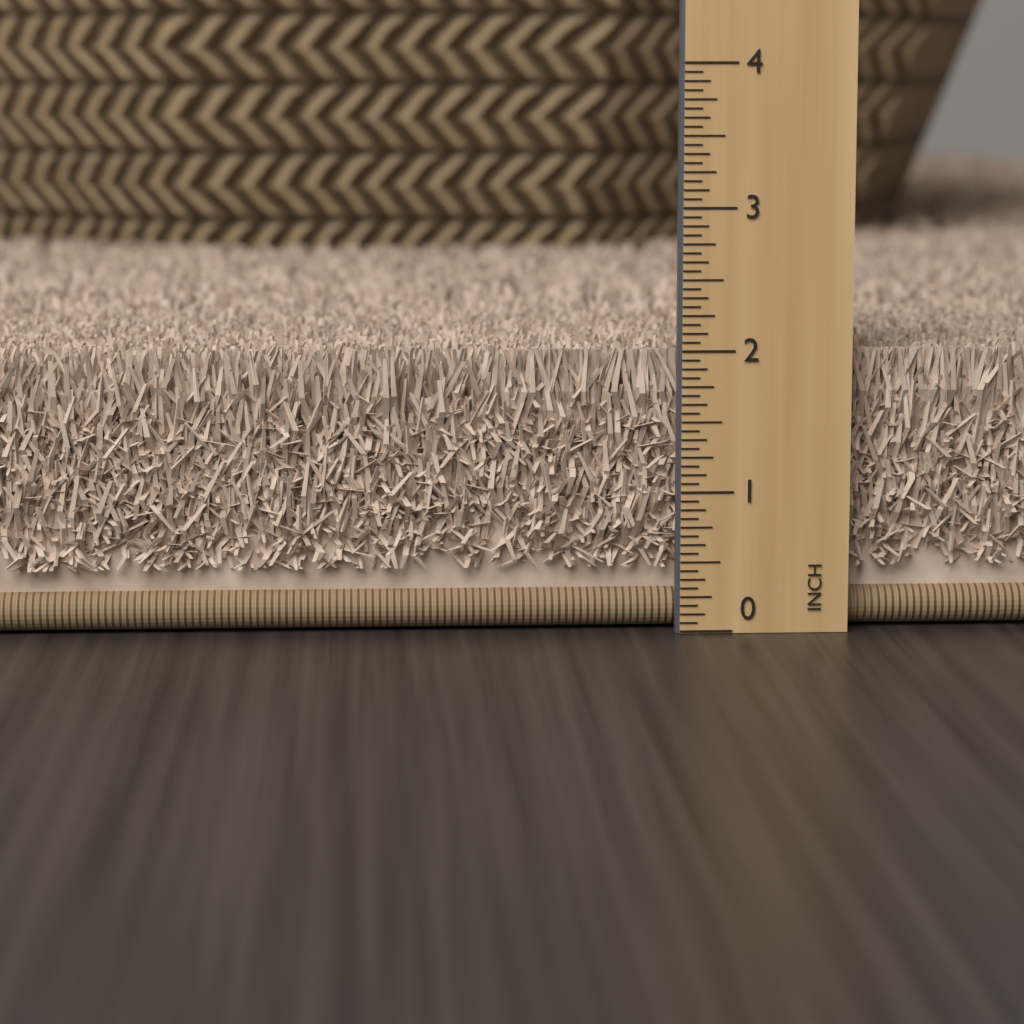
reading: 2.0000 in
